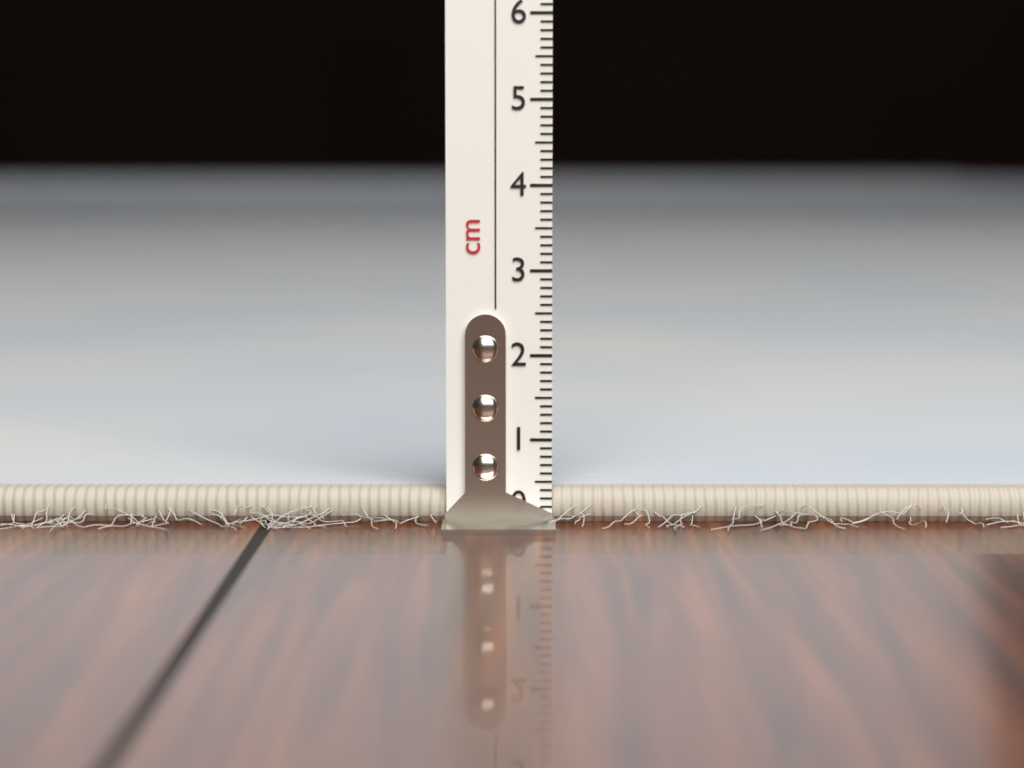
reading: 0.4 cm
